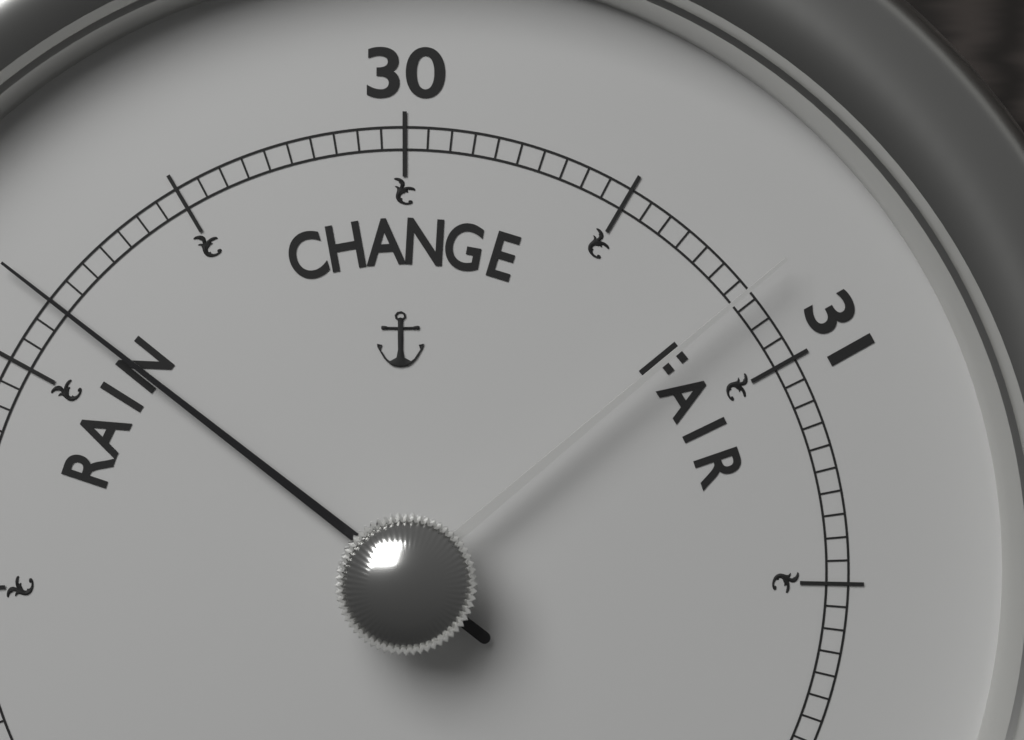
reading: 29.15 (no unit)
